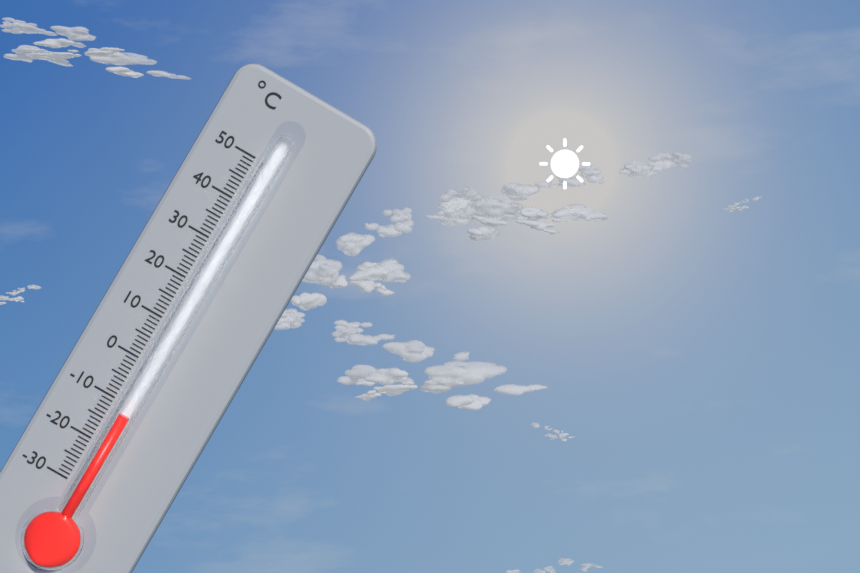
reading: -12 °C
